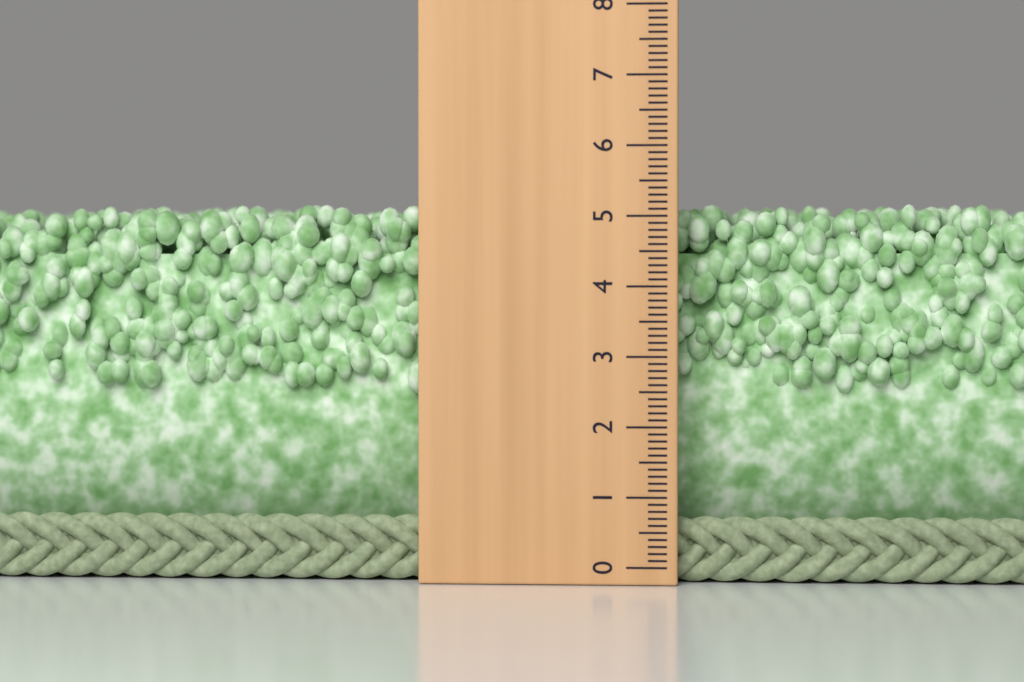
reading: 5.2 (no unit)
